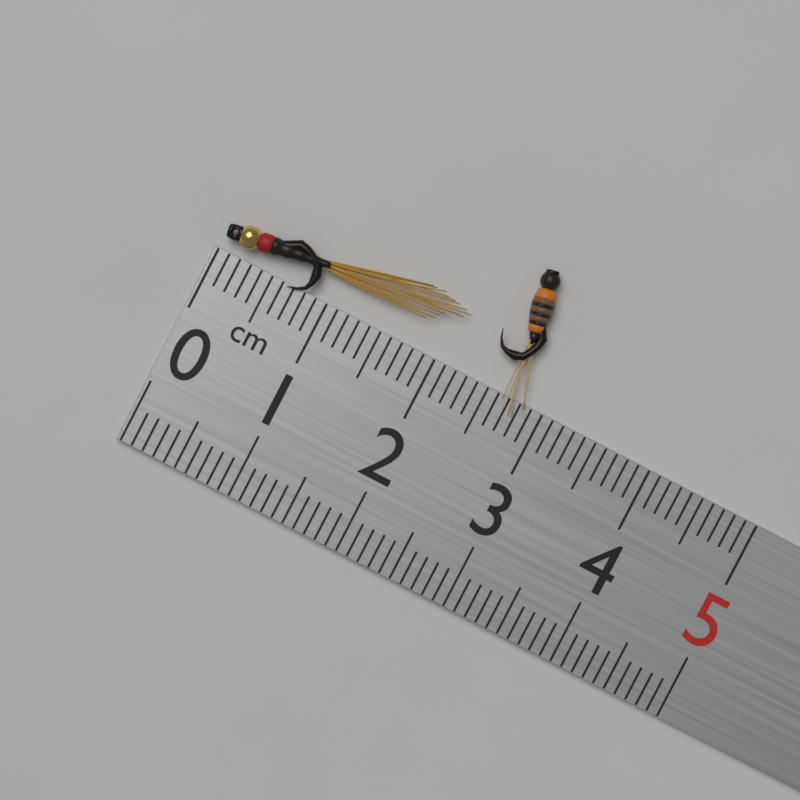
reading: 2.1 cm
